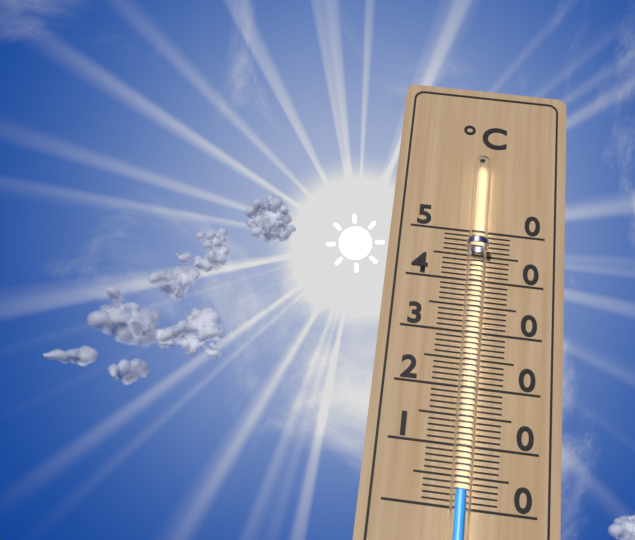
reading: 2 °C
